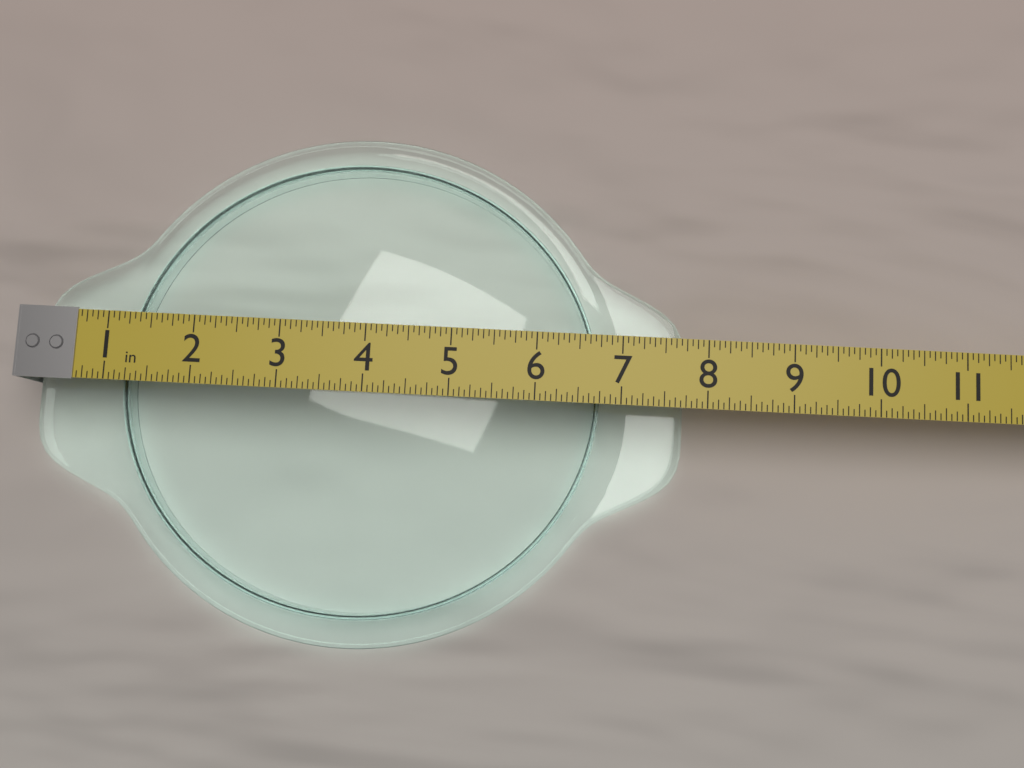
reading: 7.8125 in
